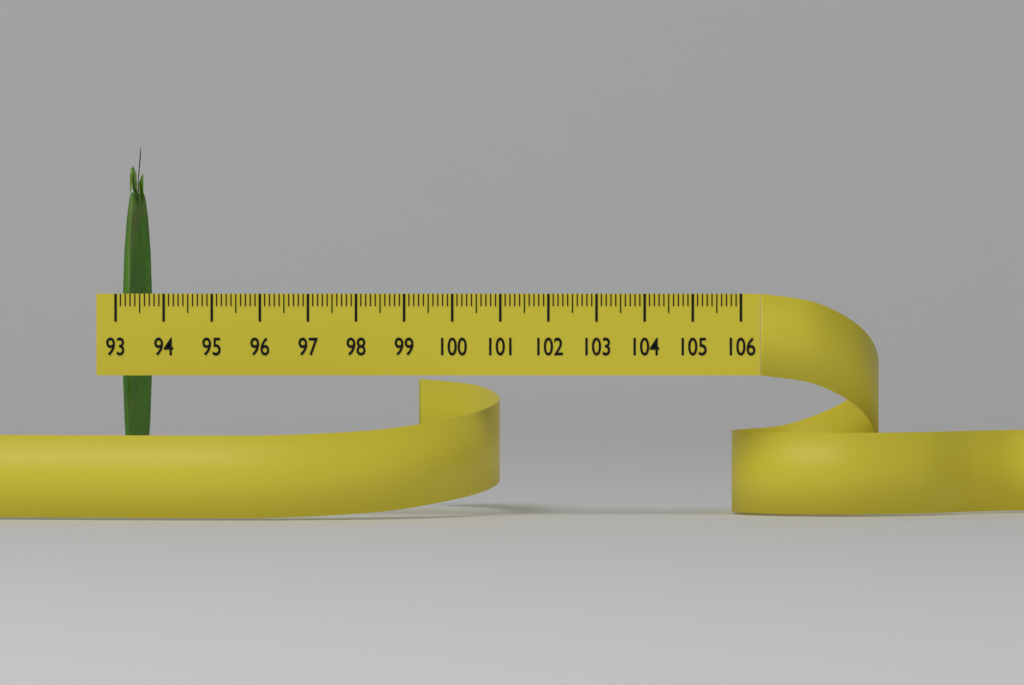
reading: 93.5 (no unit)
